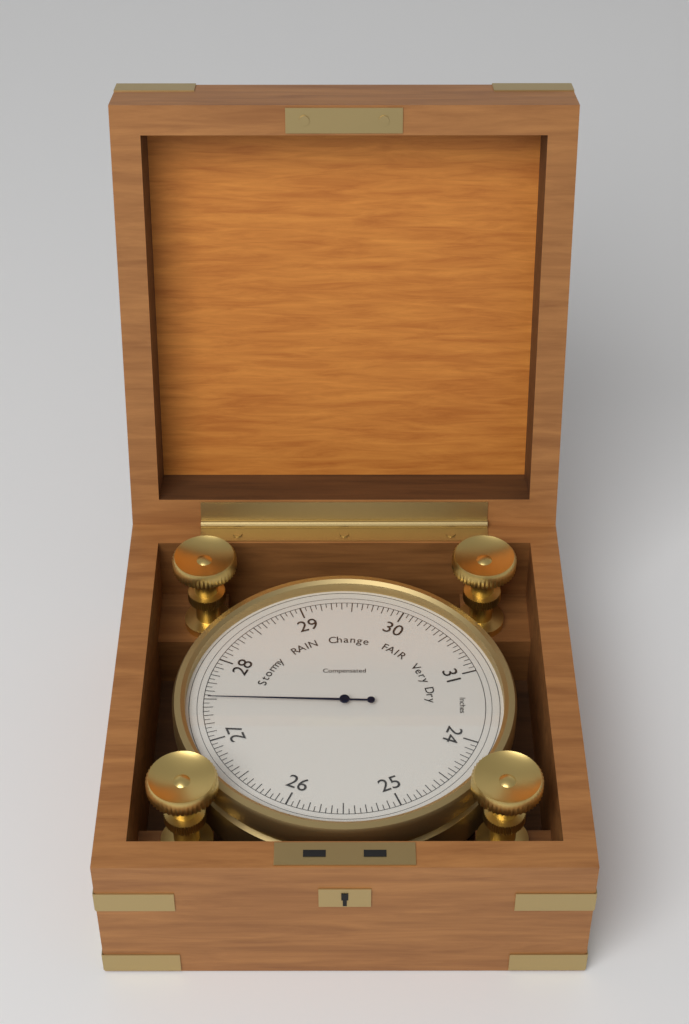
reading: 27.50 inHg
